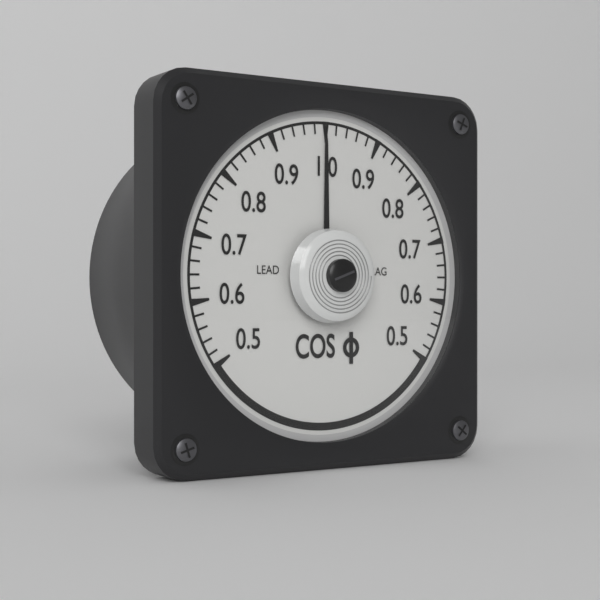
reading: 1.00 cosφ
